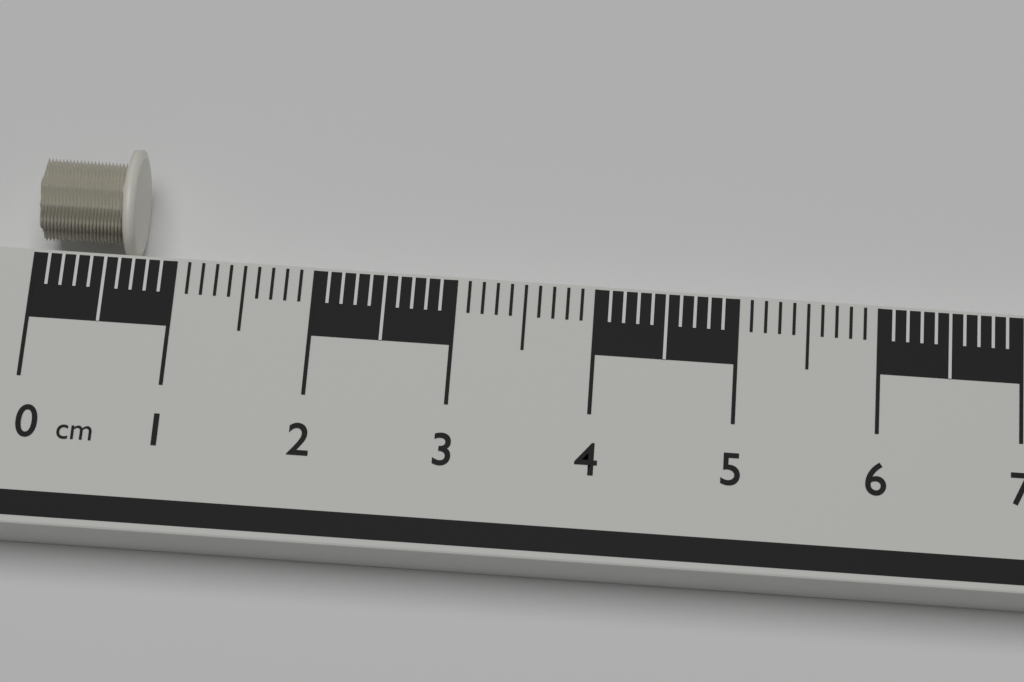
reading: 0.7 cm
